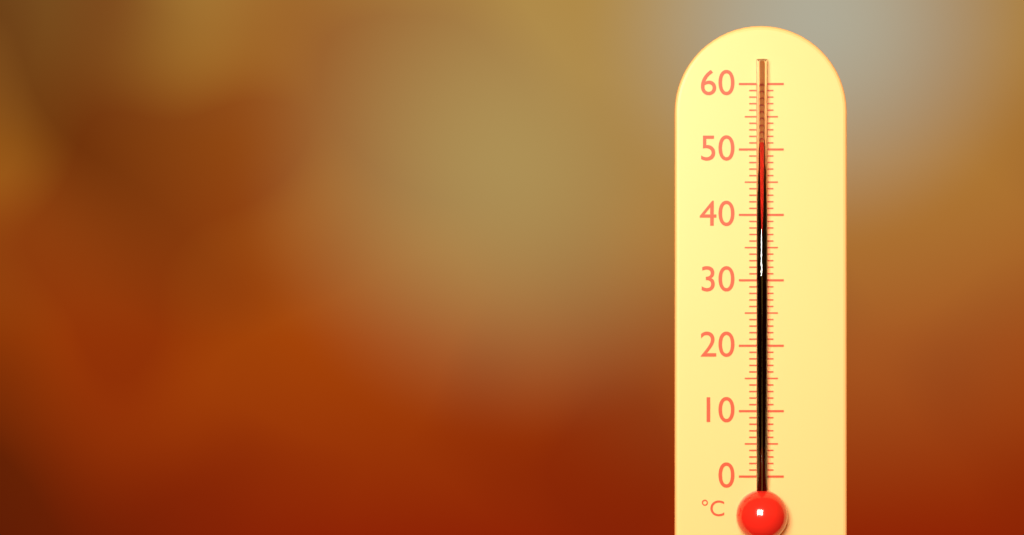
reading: 51 °C
